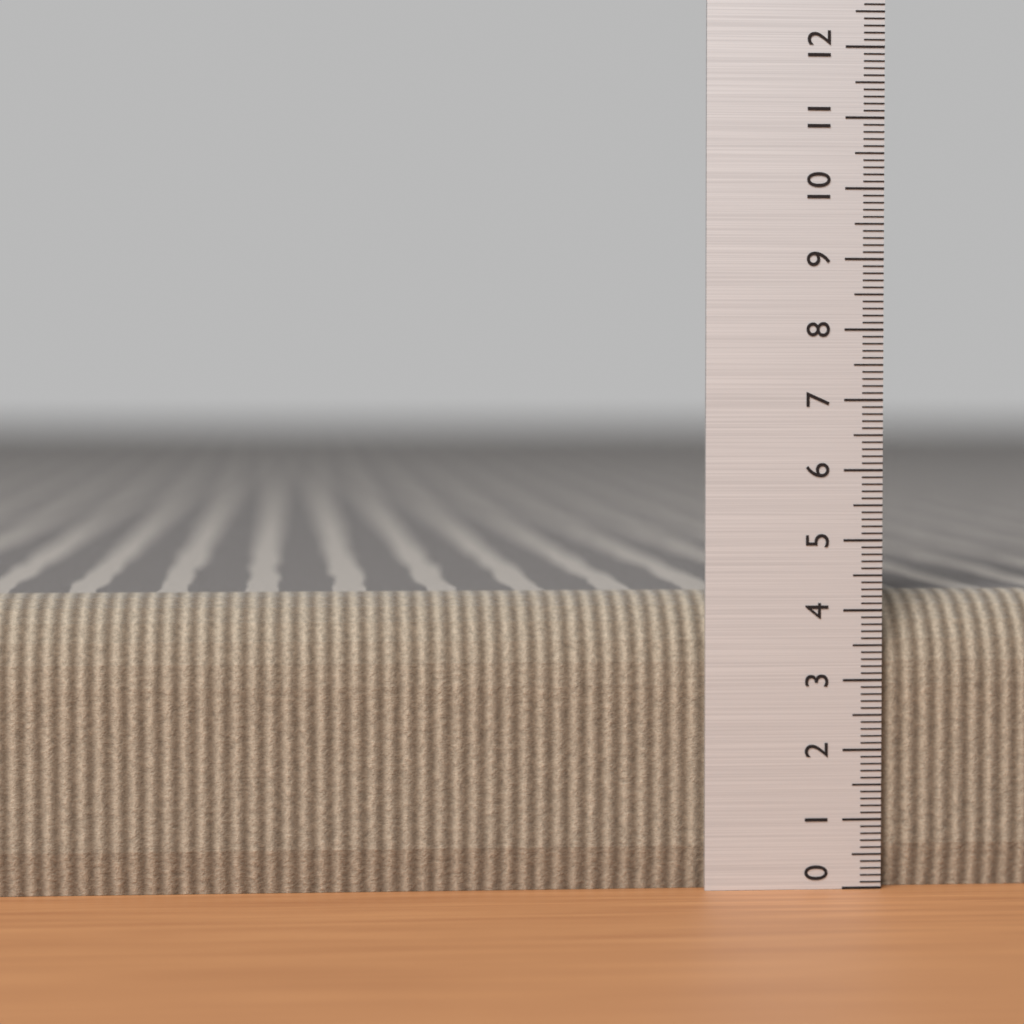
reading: 4.2 (no unit)
